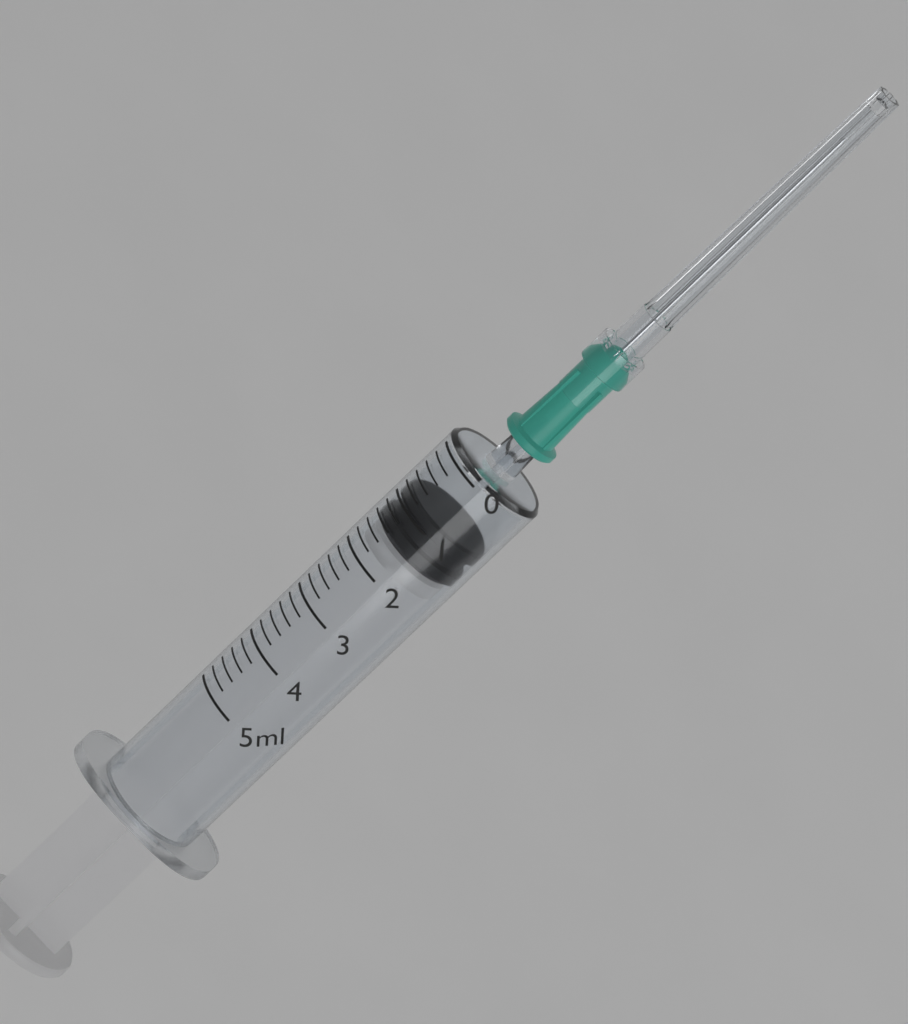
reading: 0.8 ml
